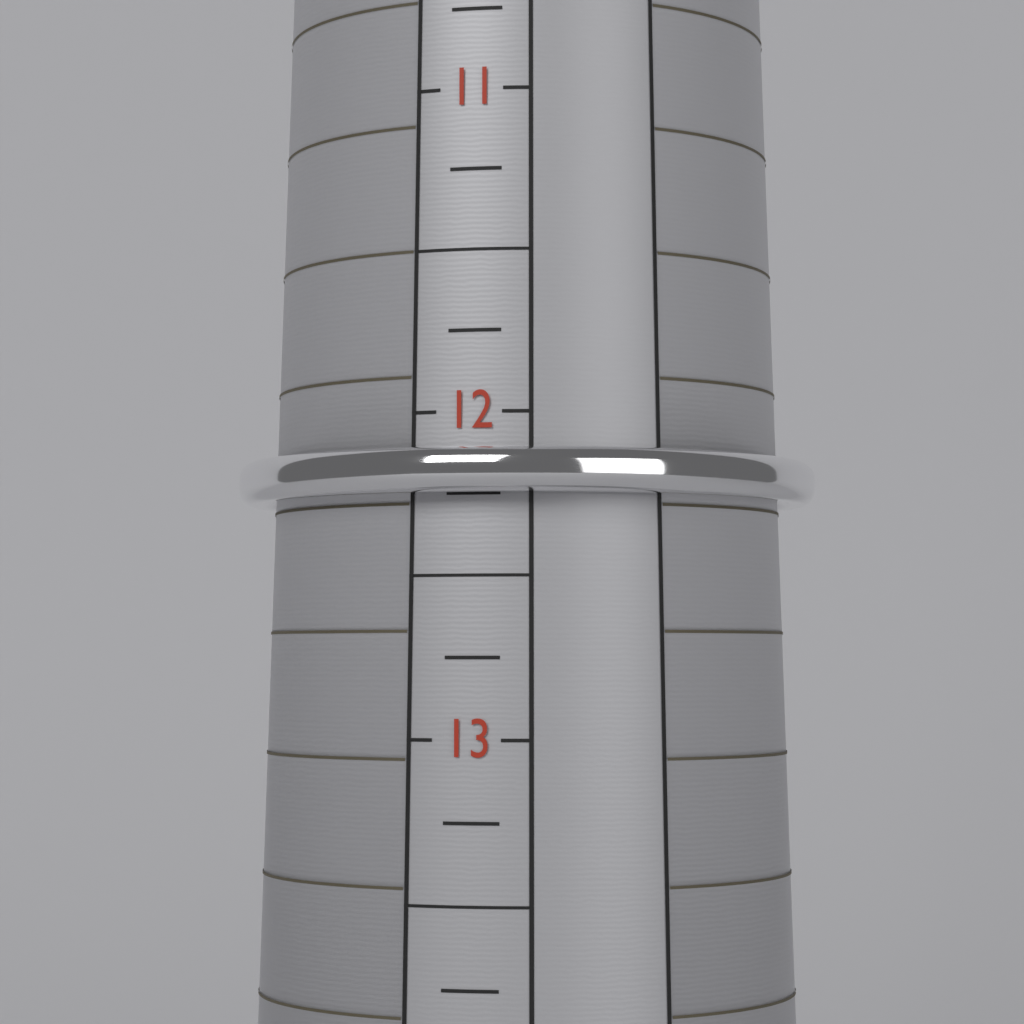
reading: 12.25 (no unit)
